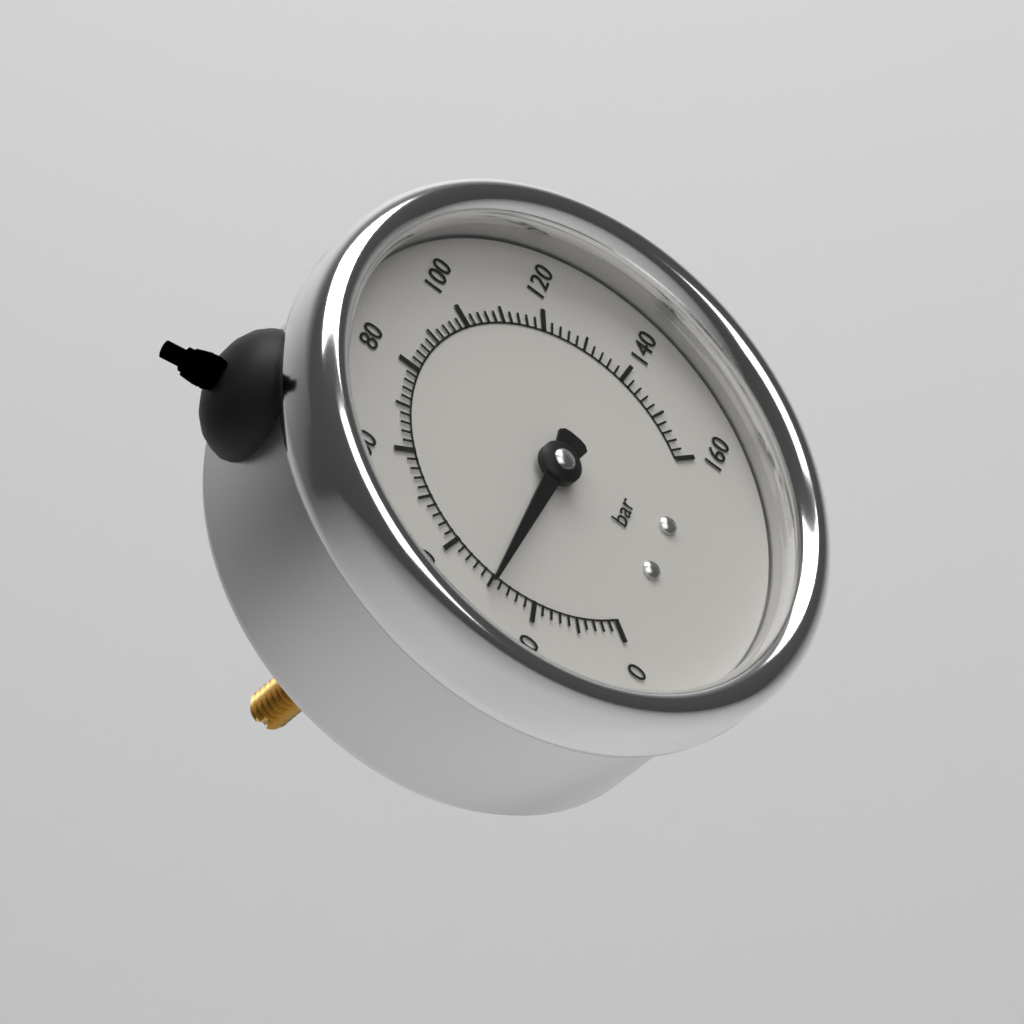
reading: 30 bar
